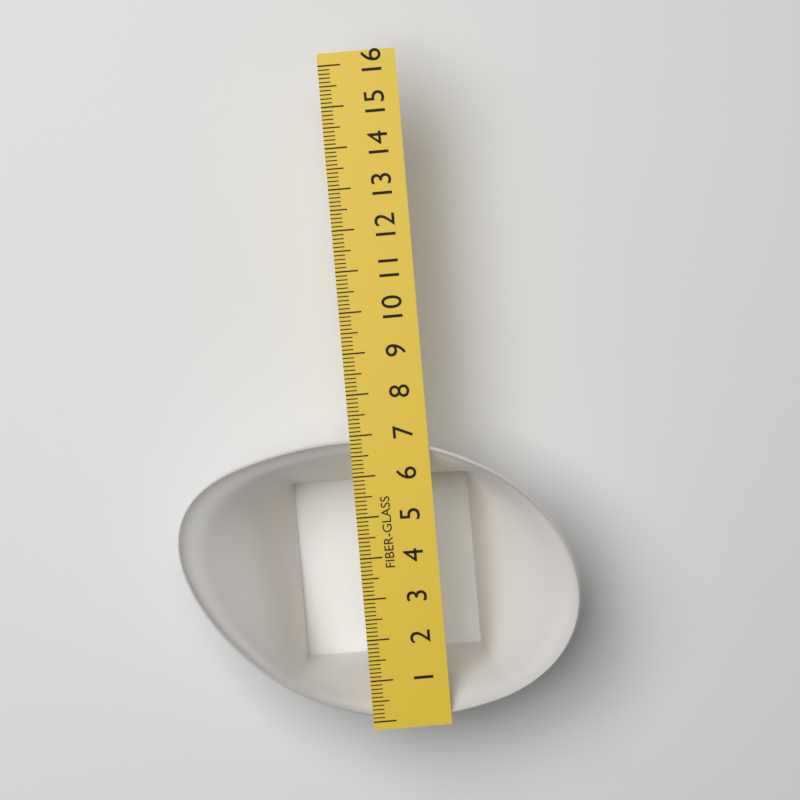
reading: 6.9 (no unit)
